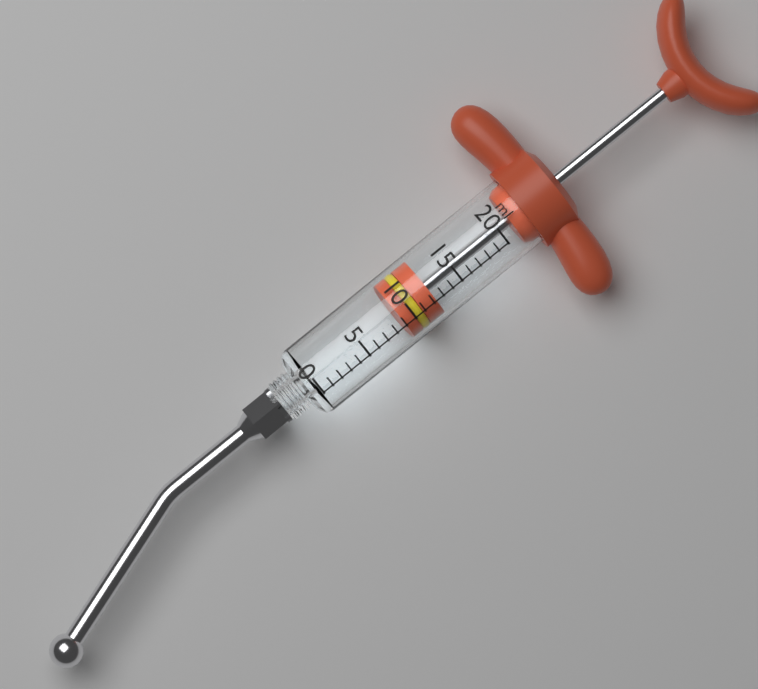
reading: 9 ml
